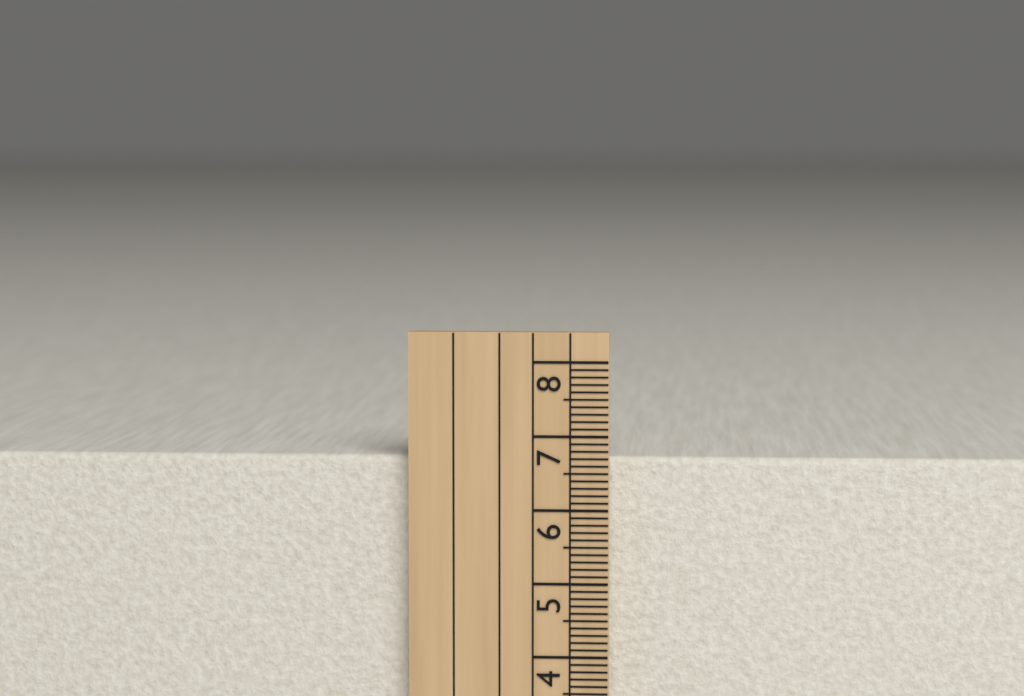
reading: 6.7 cm
